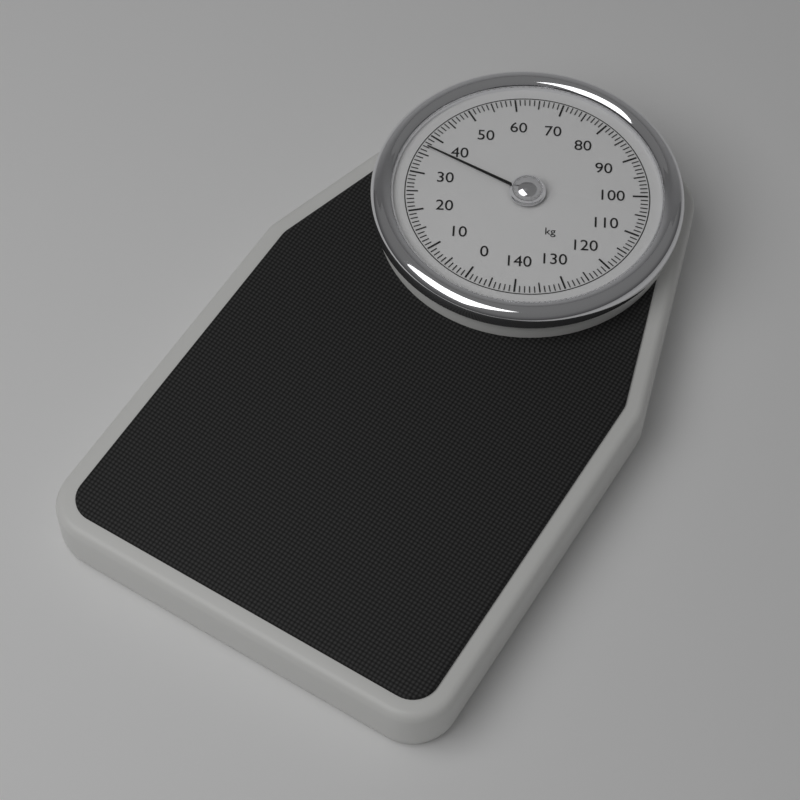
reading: 37 kg
